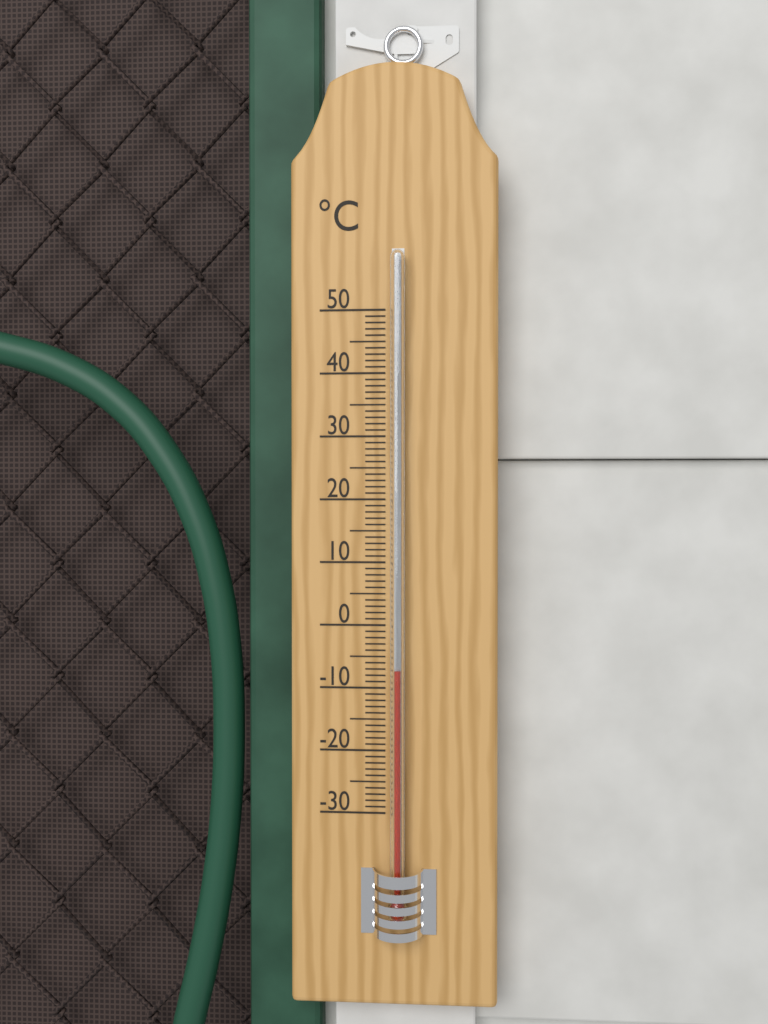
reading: -7 °C
